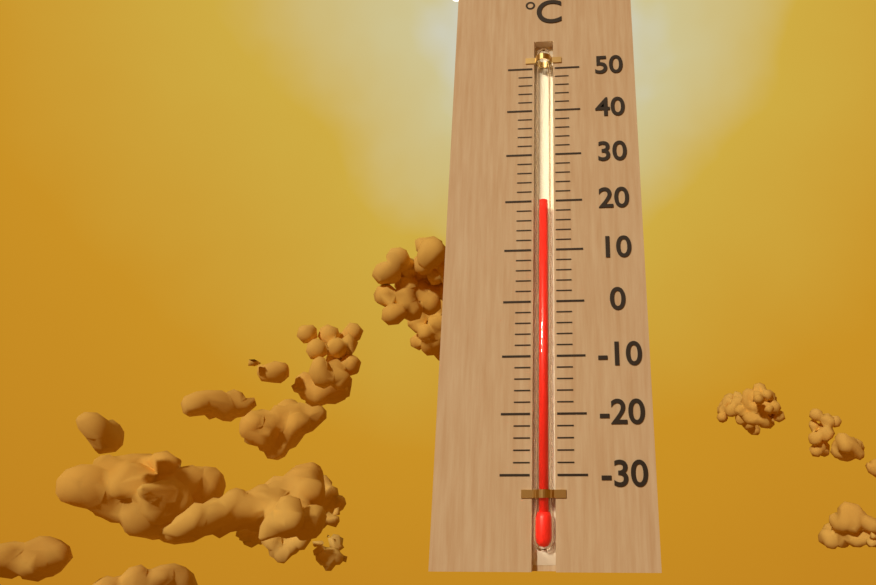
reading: 20 °C
